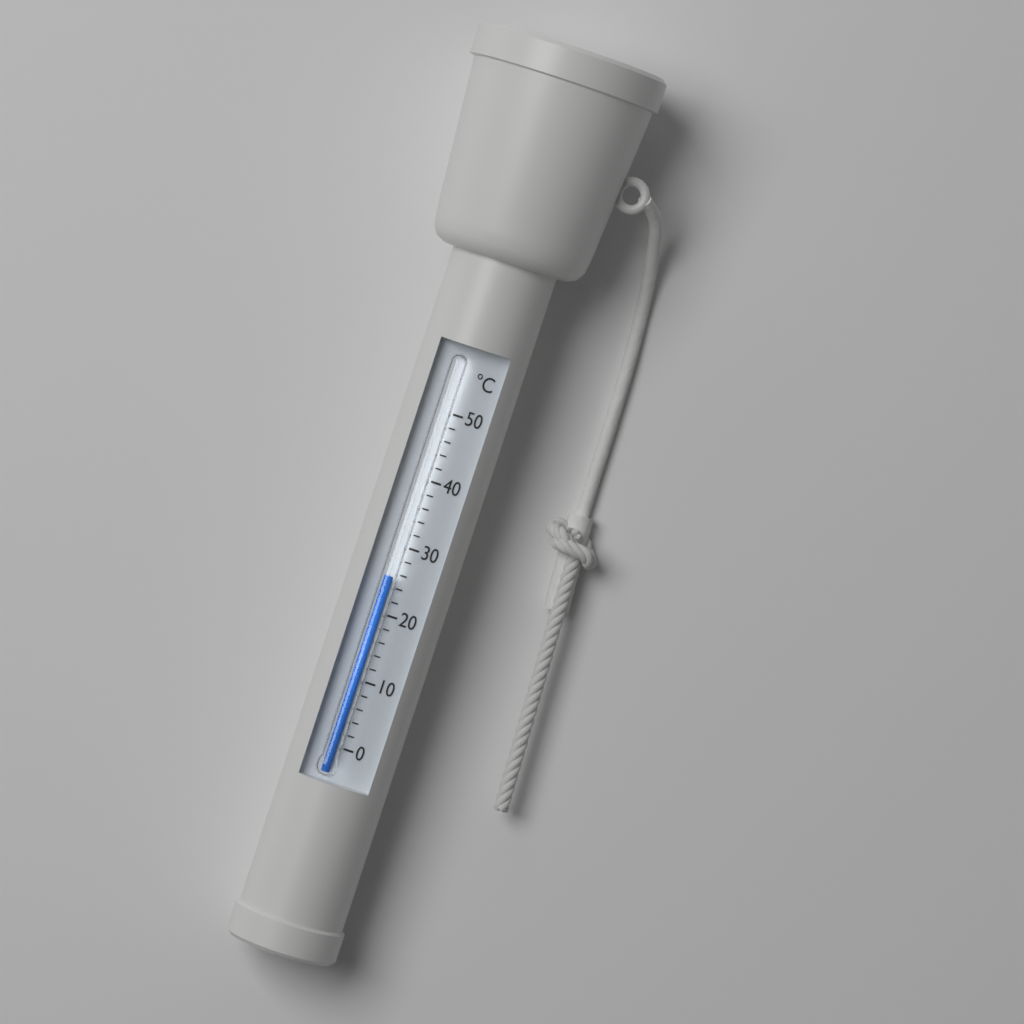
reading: 25.5 °C
